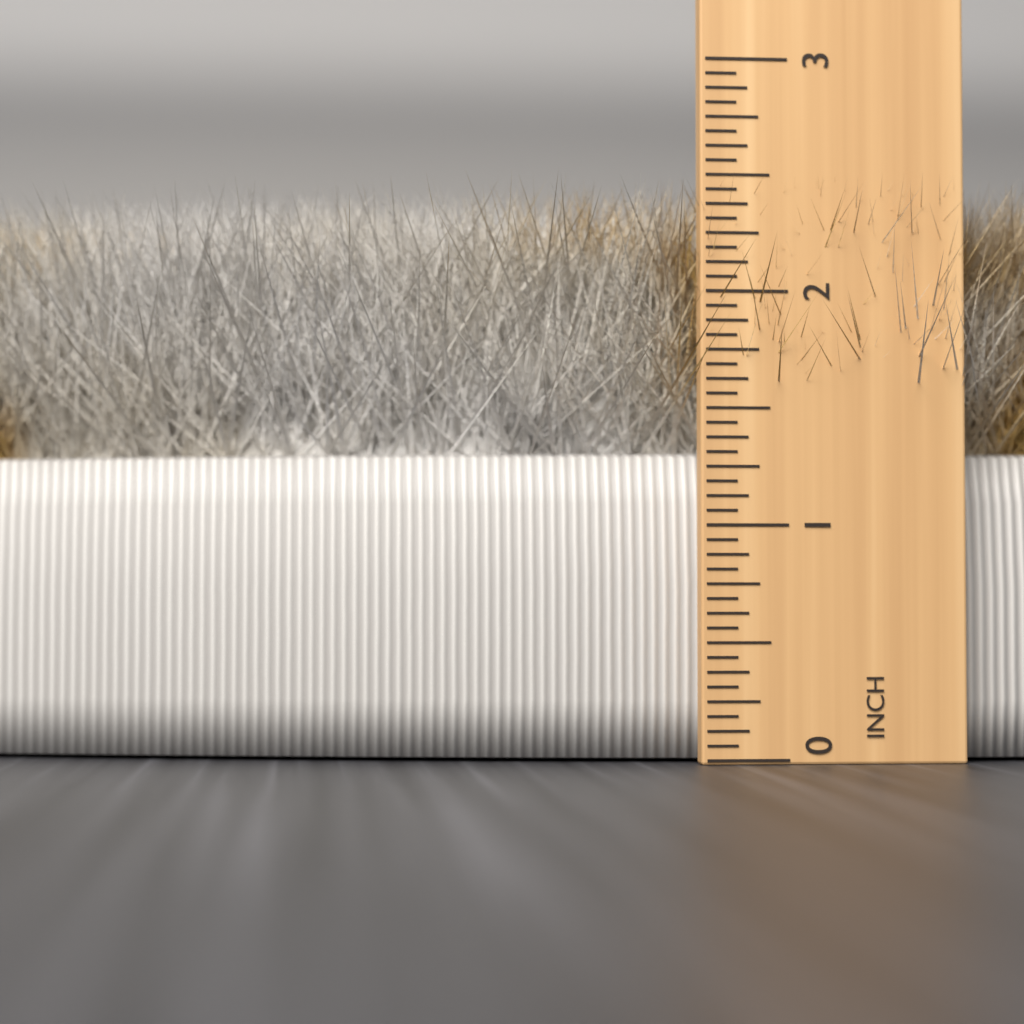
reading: 2.5000 in
